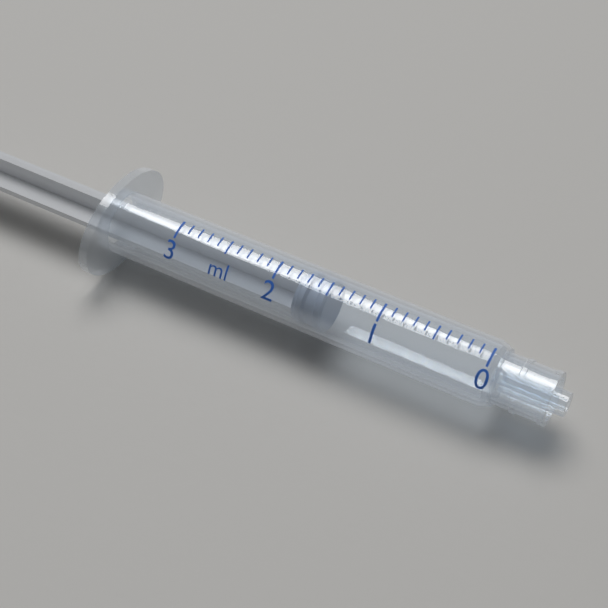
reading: 1.5 ml
